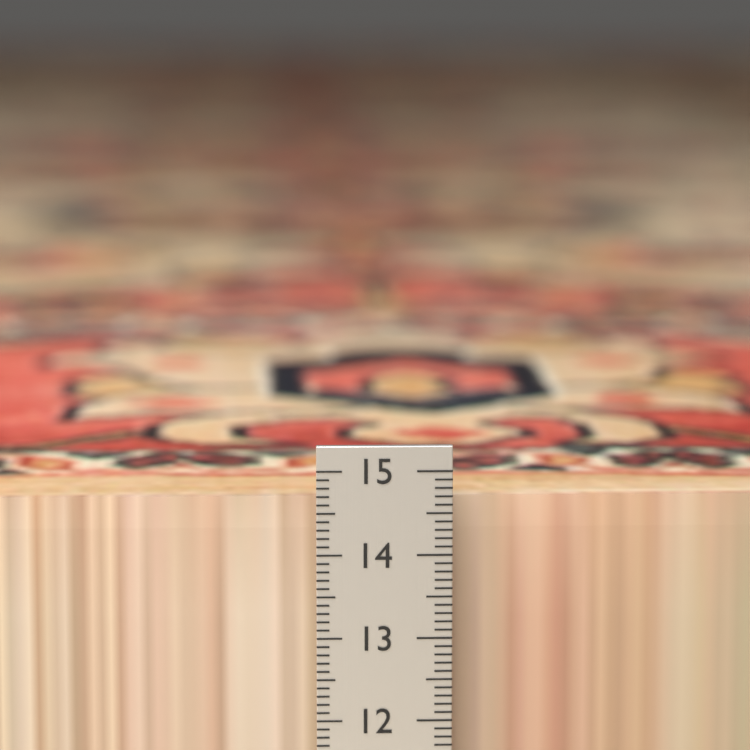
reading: 14.6 cm
